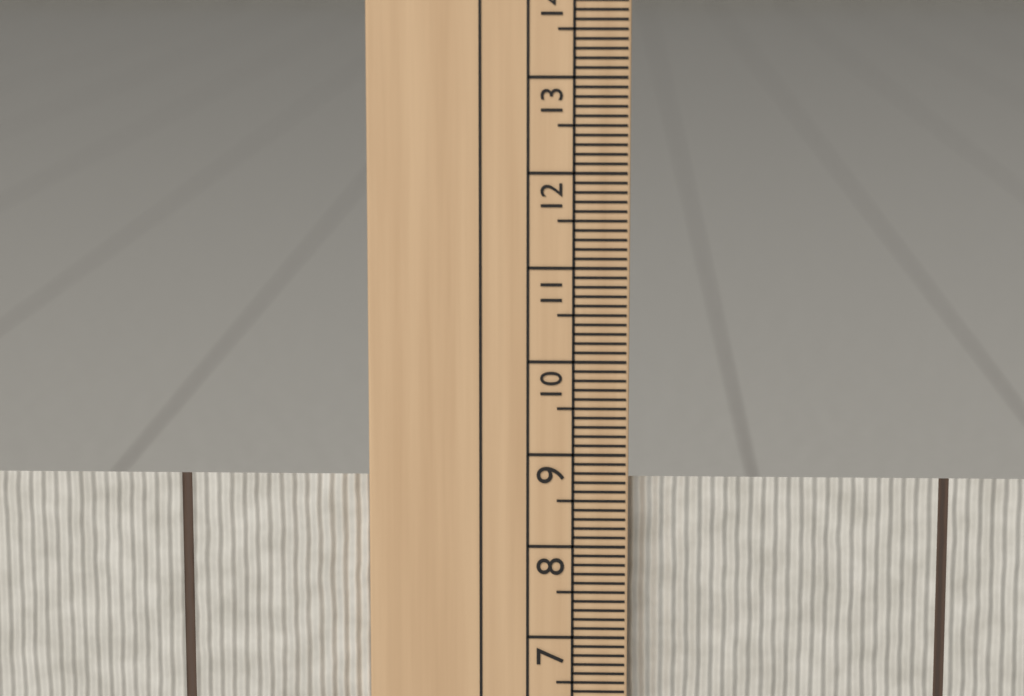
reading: 8.7 cm
